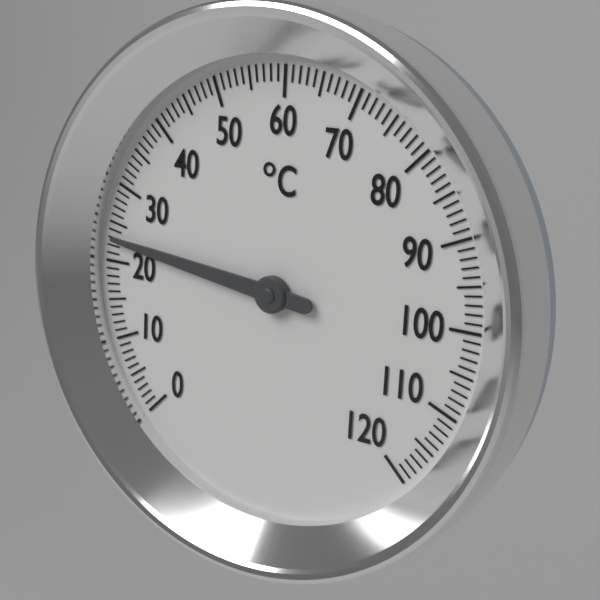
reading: 23 °C
